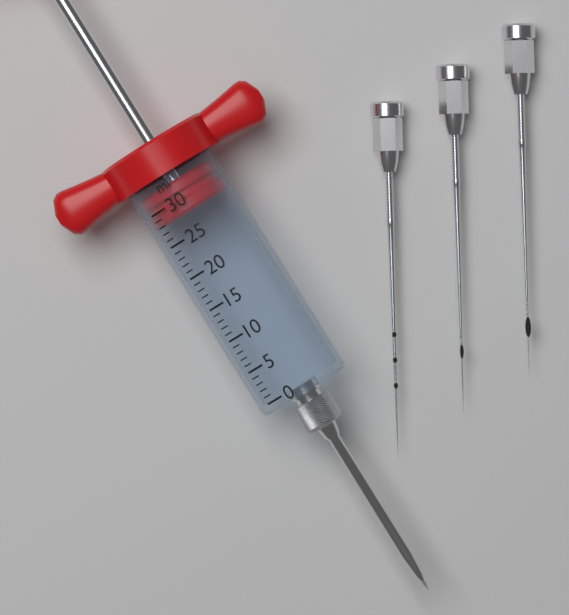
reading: 28 ml
